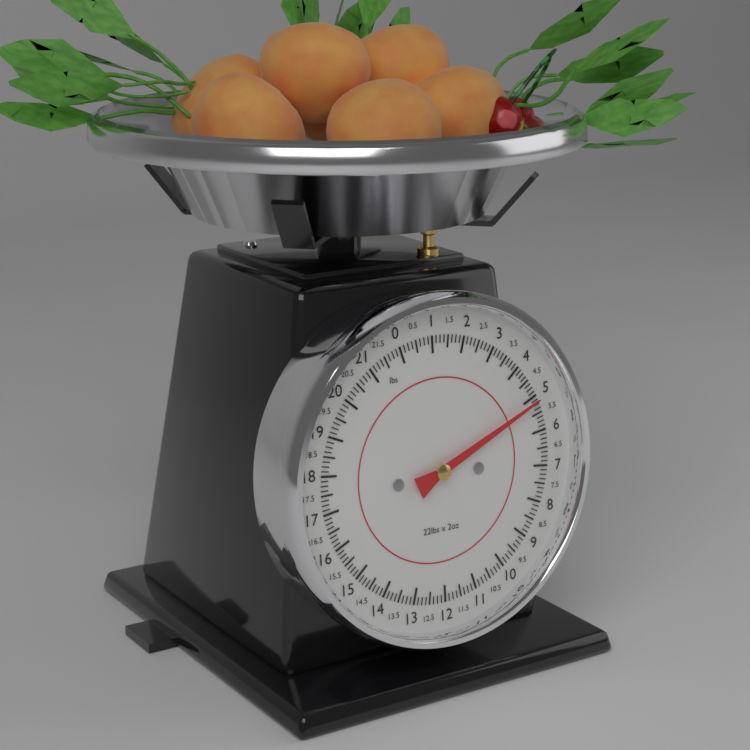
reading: 5.125 lbs
